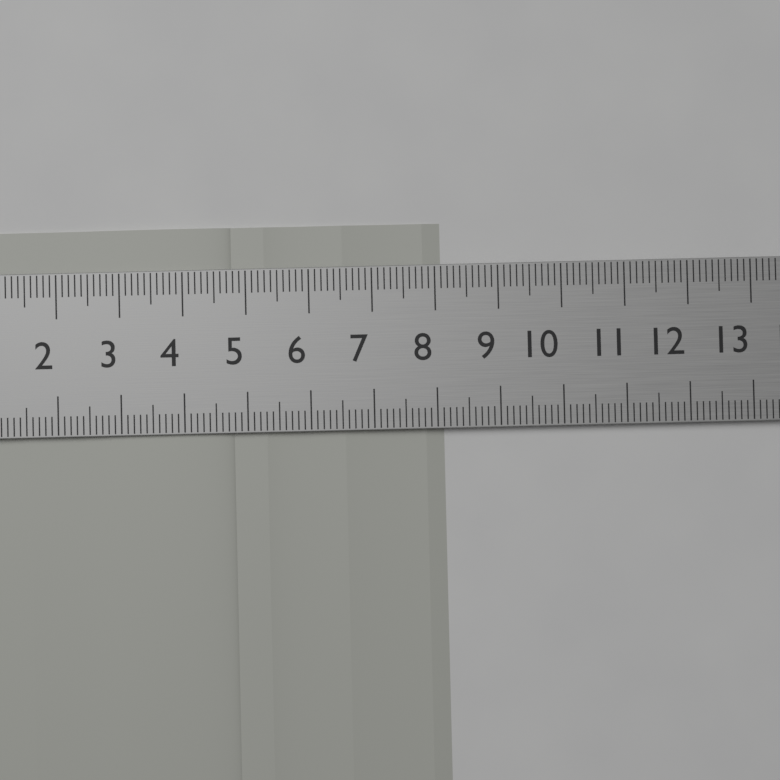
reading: 8.1 cm
